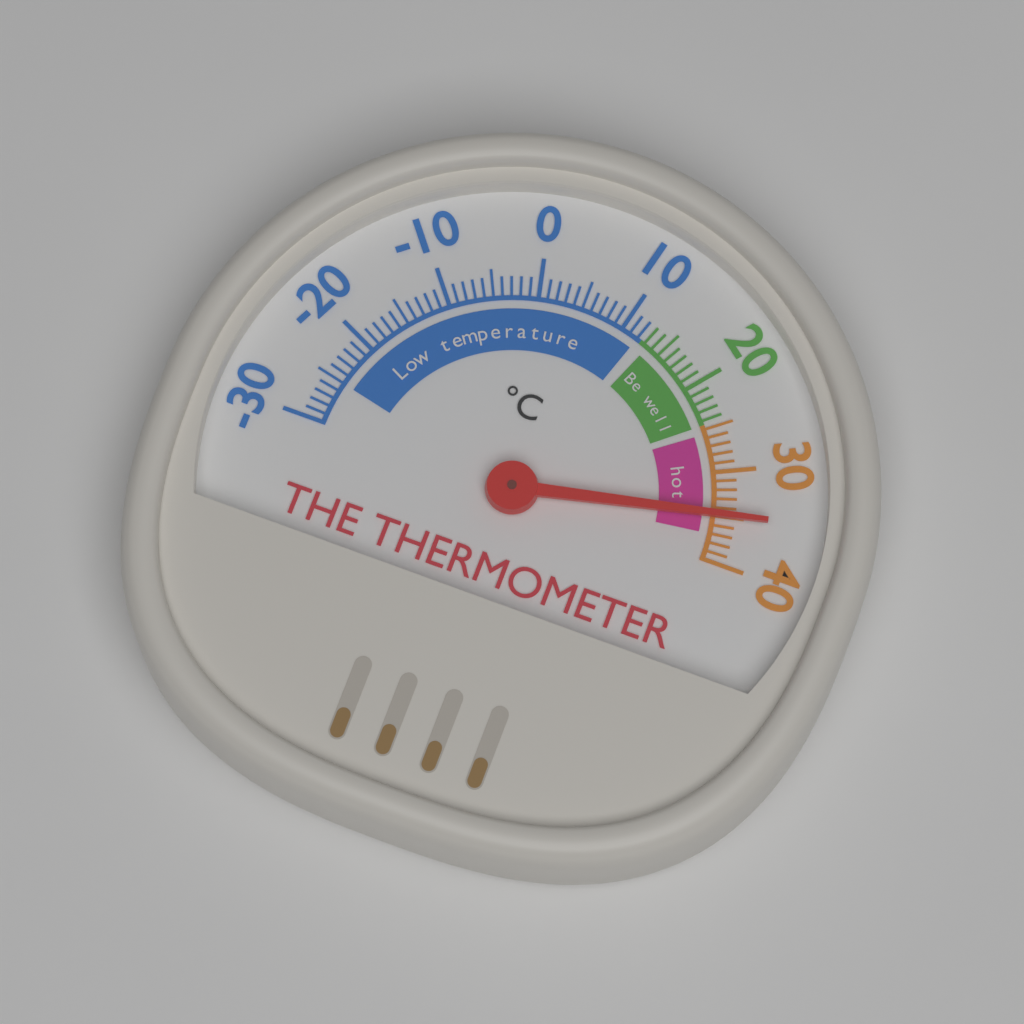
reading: 35 °C
